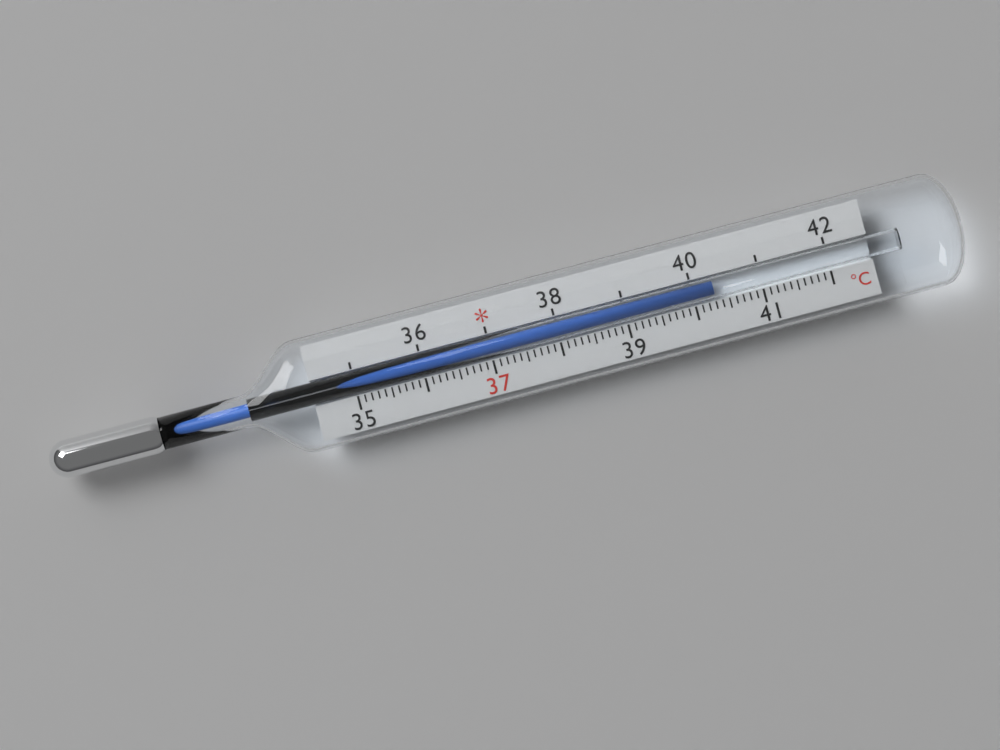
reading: 40.3 °C
